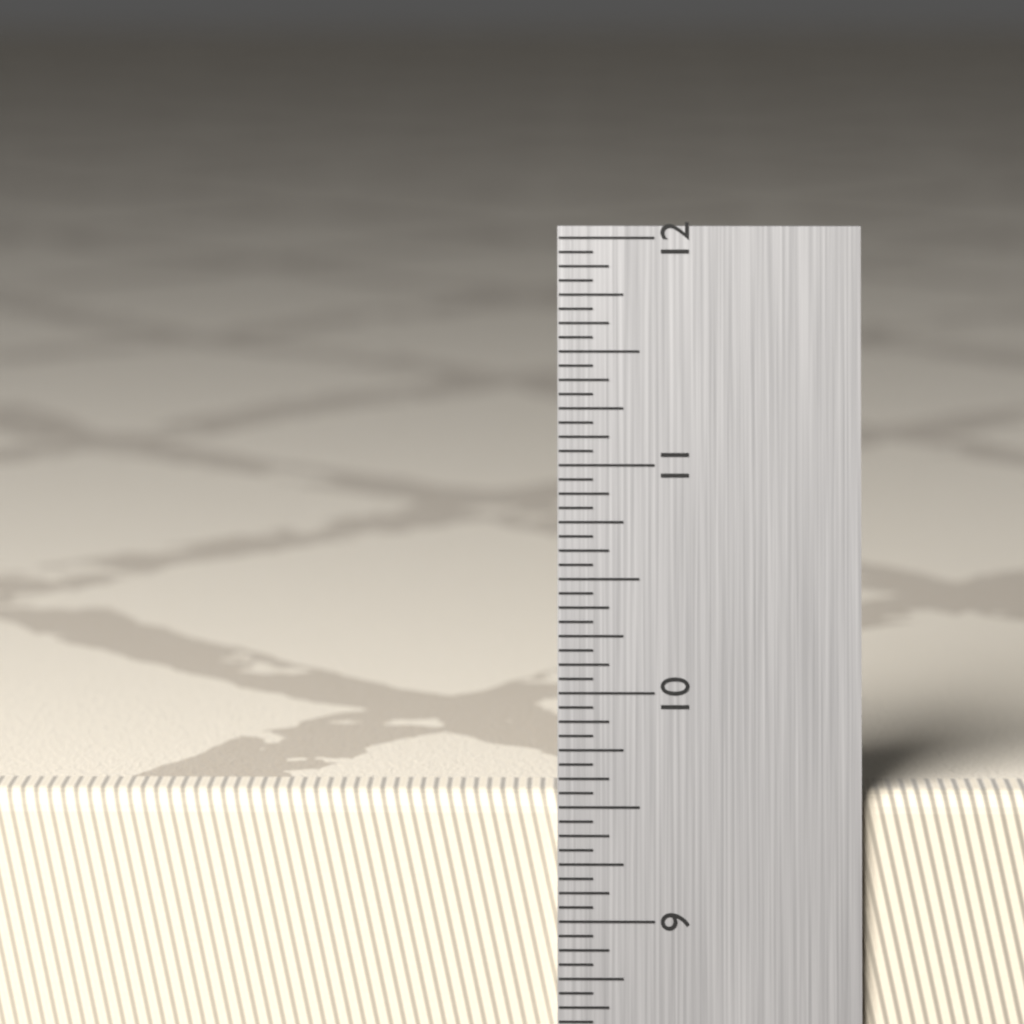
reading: 9.5625 in
